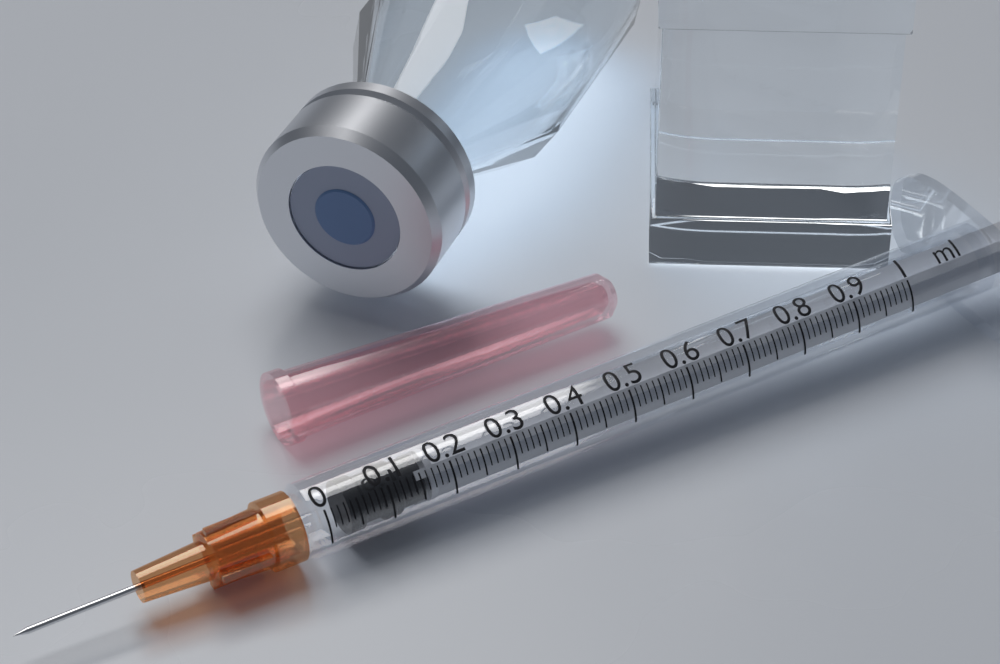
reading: 0.04 ml
